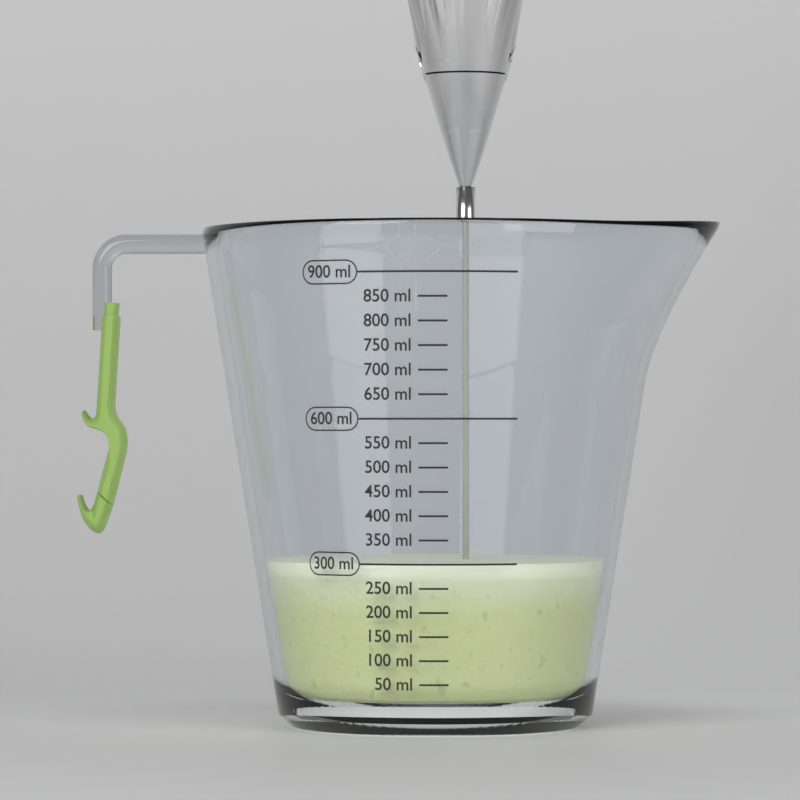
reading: 300 ml
